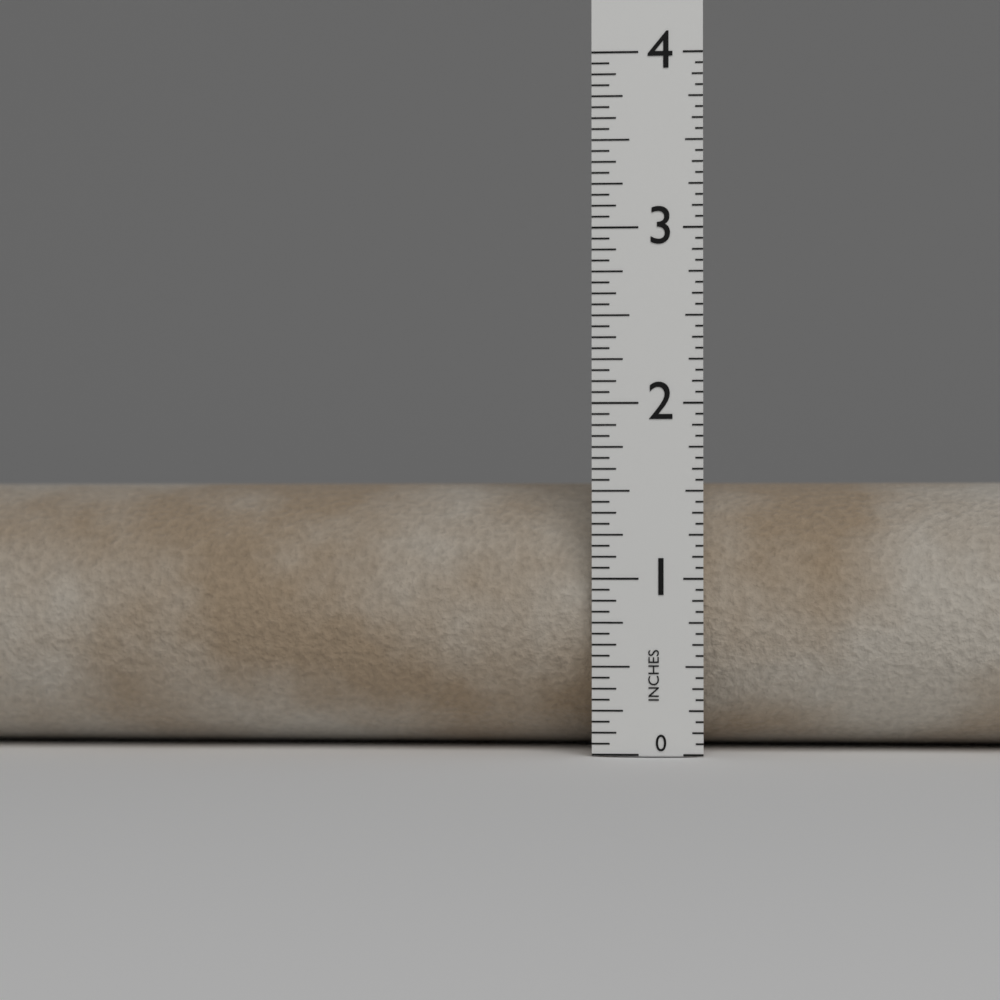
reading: 1.5625 in
